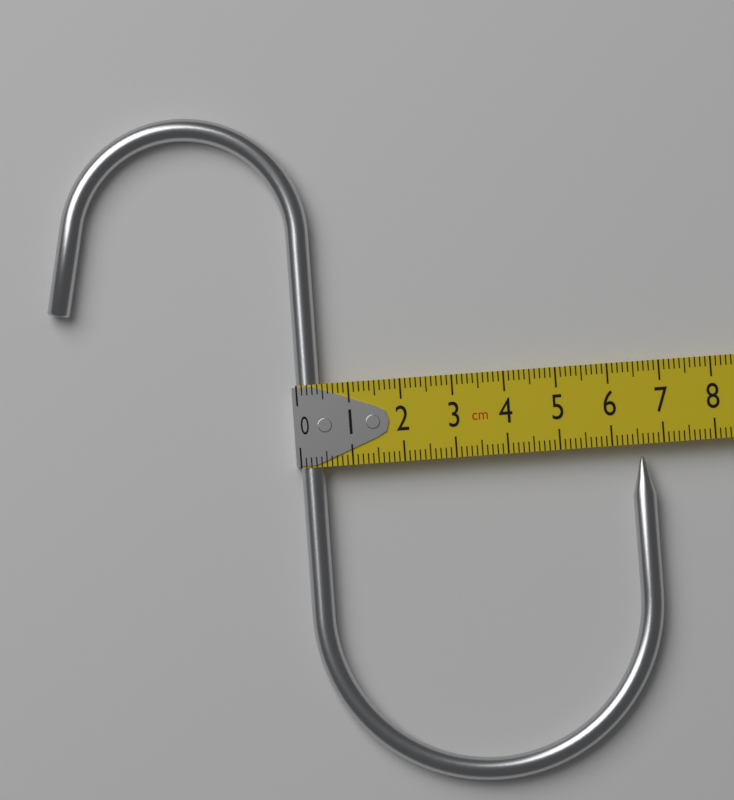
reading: 6.8 cm
